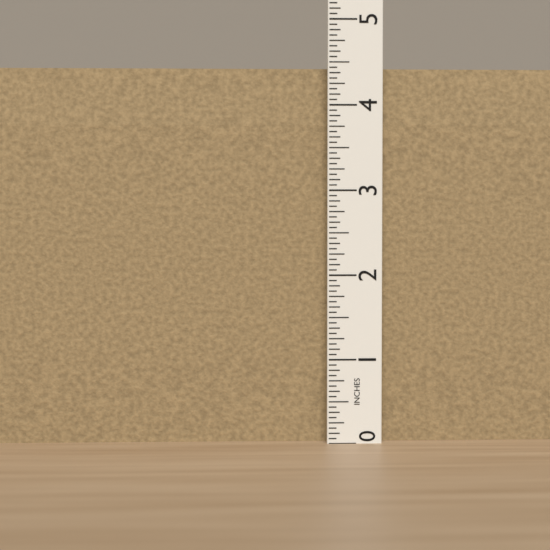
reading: 4.4375 in
